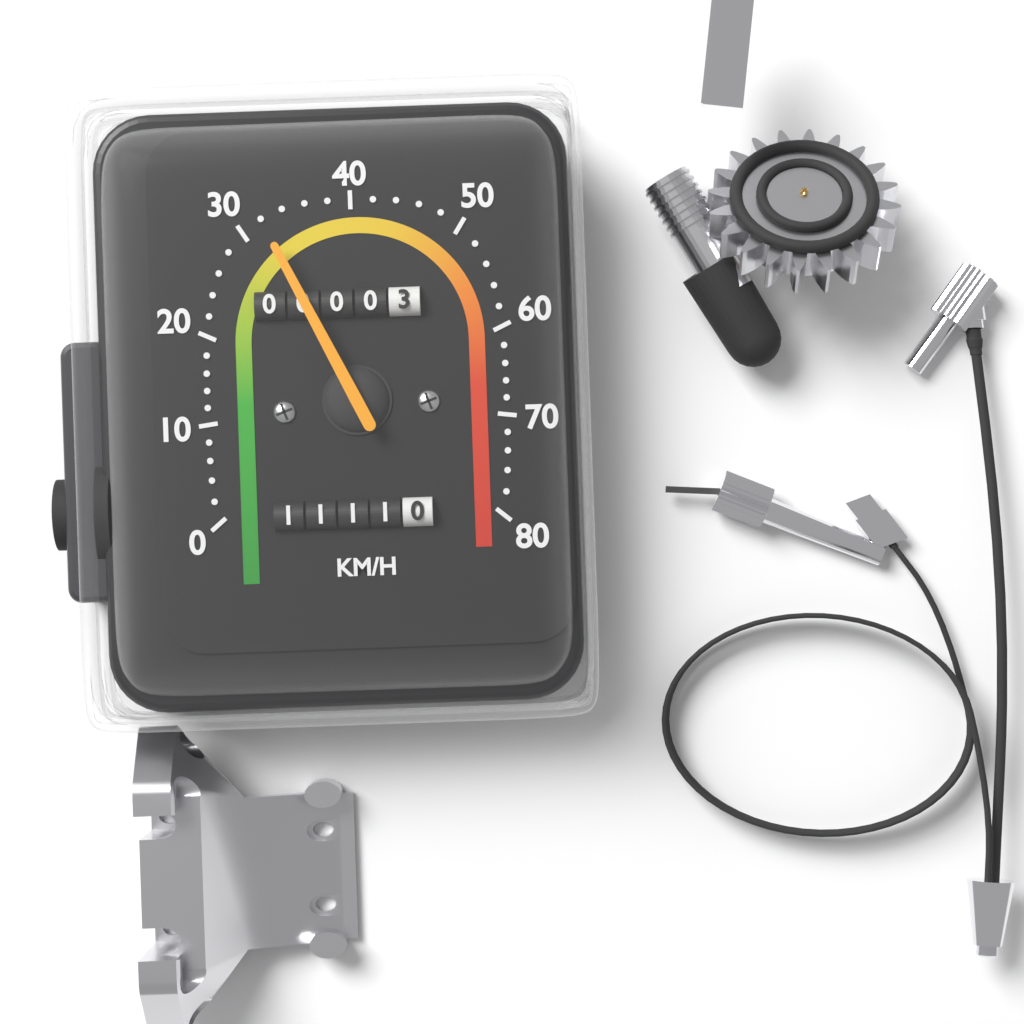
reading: 32 km/h
